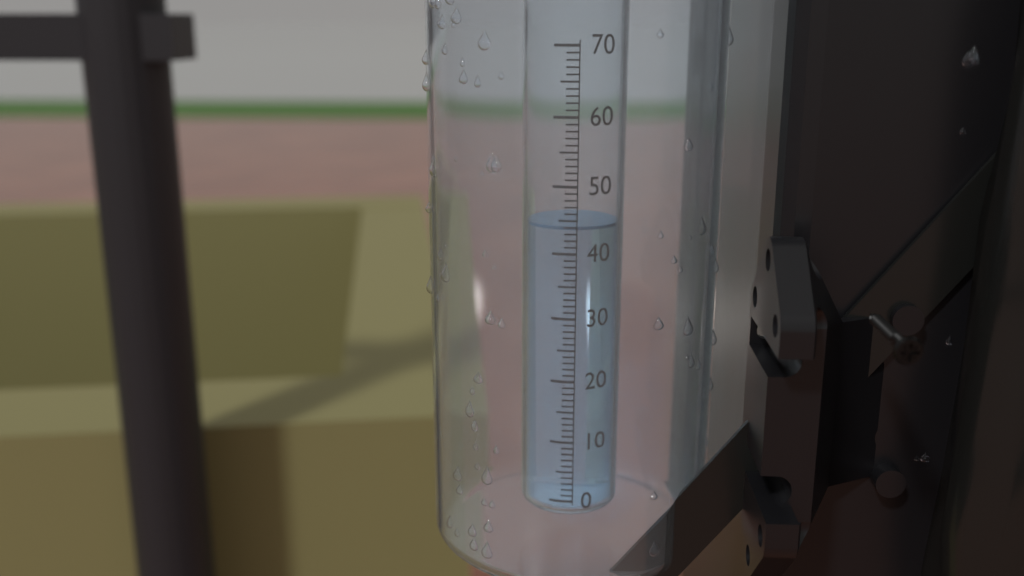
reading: 44 (no unit)
